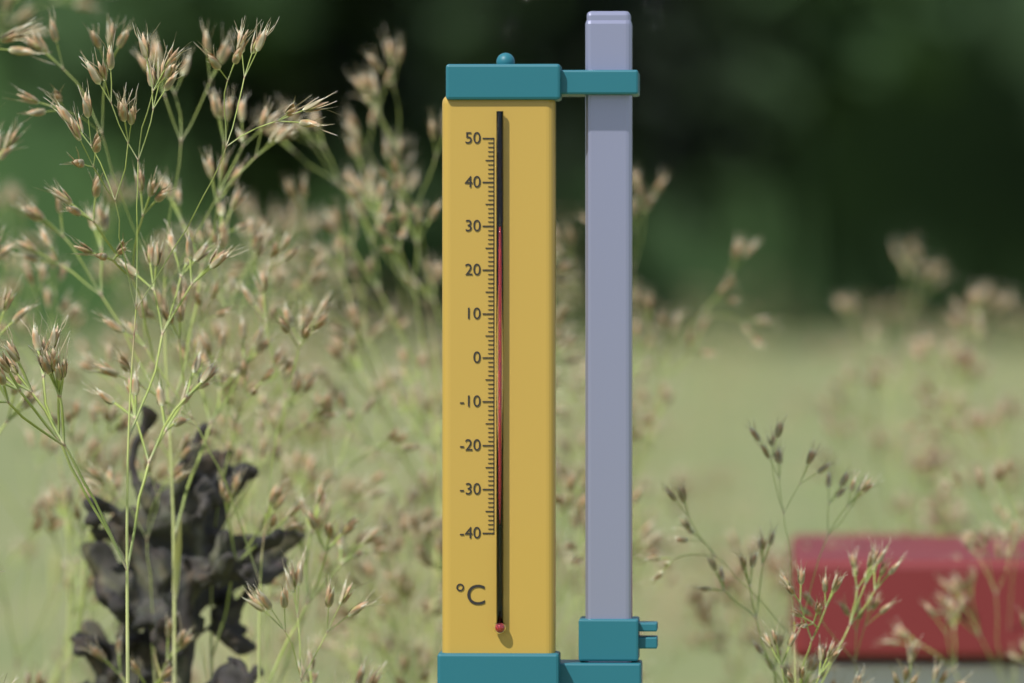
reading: 29 °C
